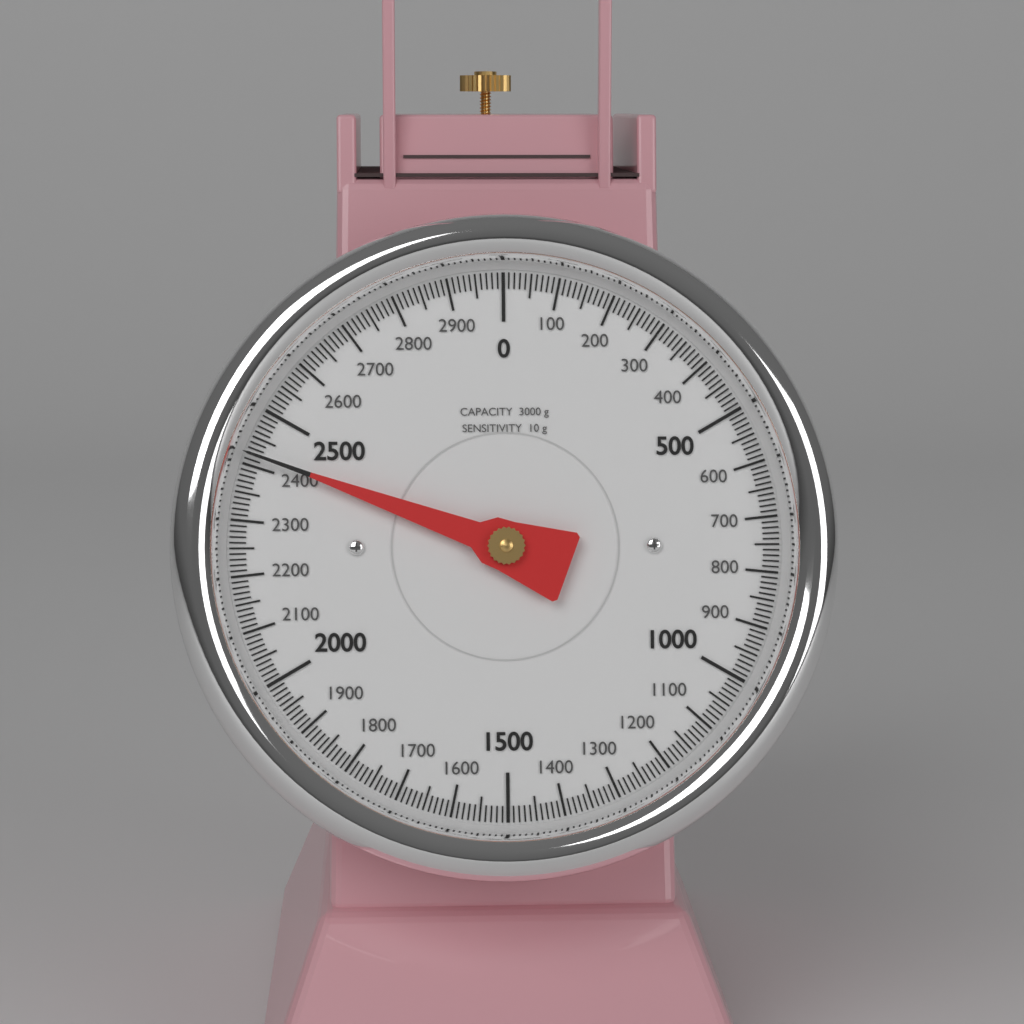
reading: 2420 g
